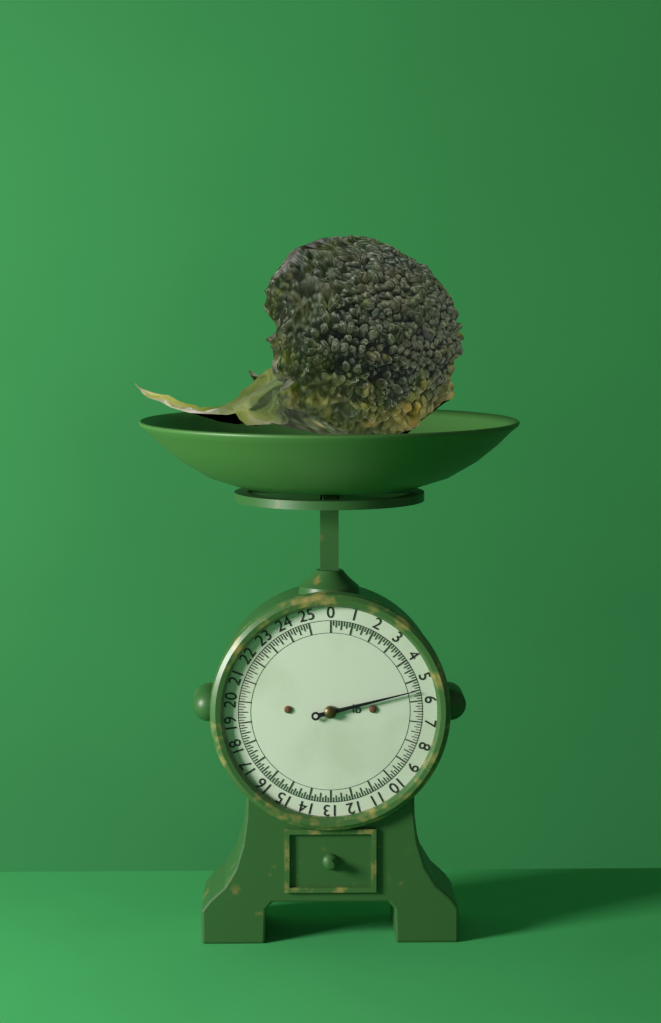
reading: 5.500 lb
